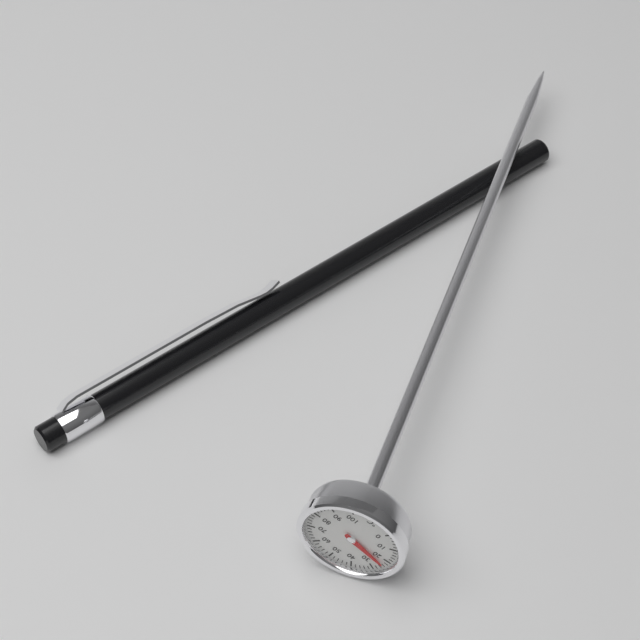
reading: 24 °C
